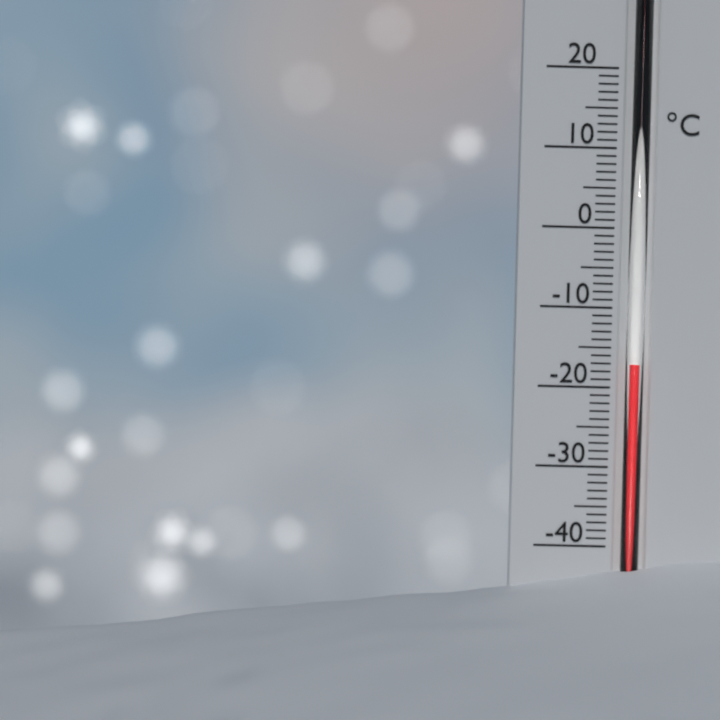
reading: -17 °C
